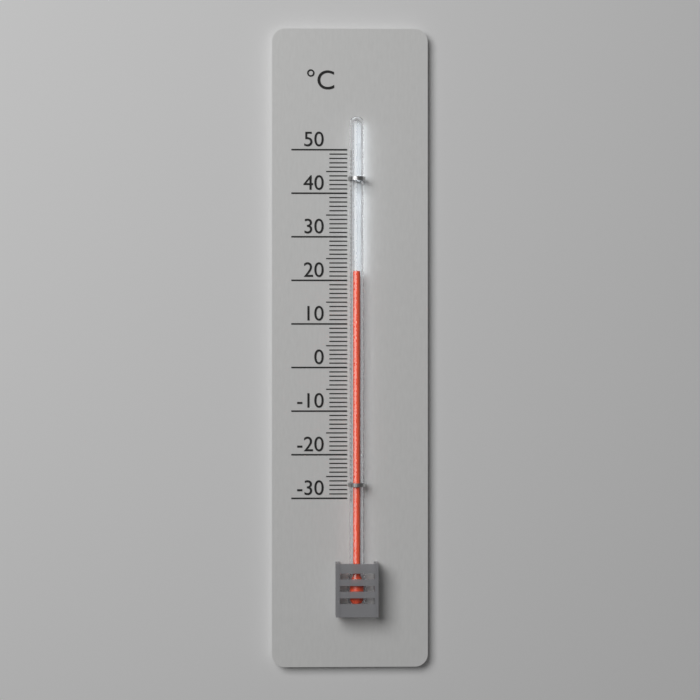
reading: 22 °C
